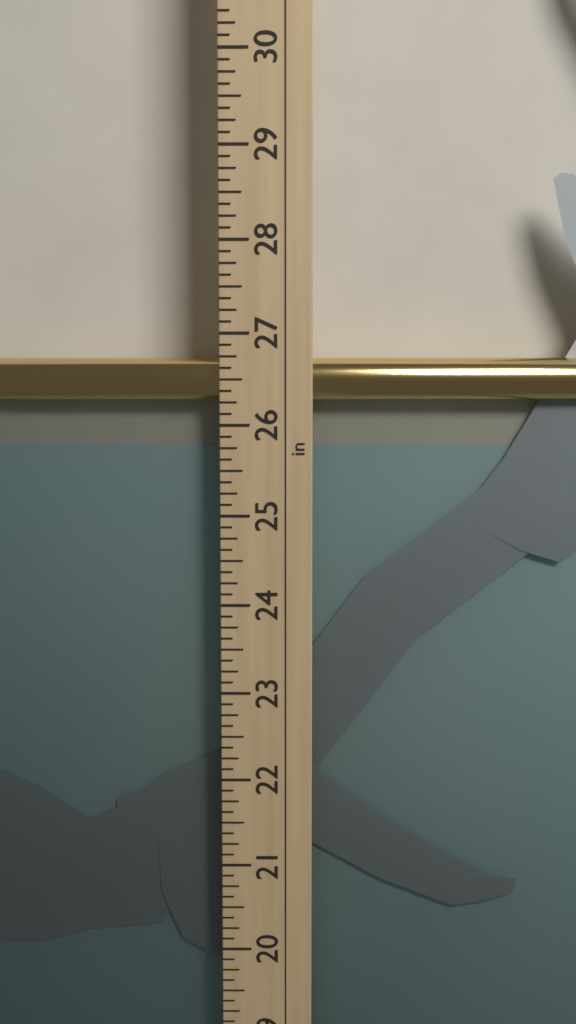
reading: 26.750 in
